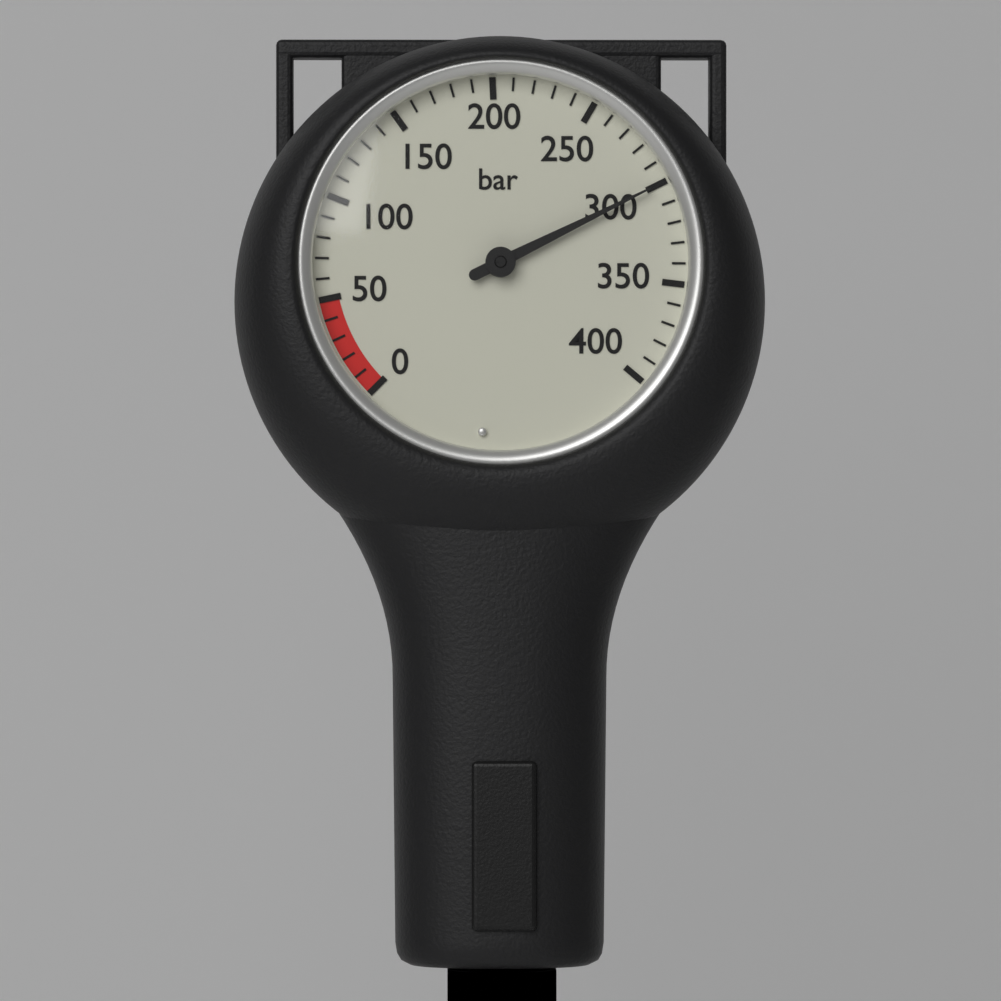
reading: 300 bar
